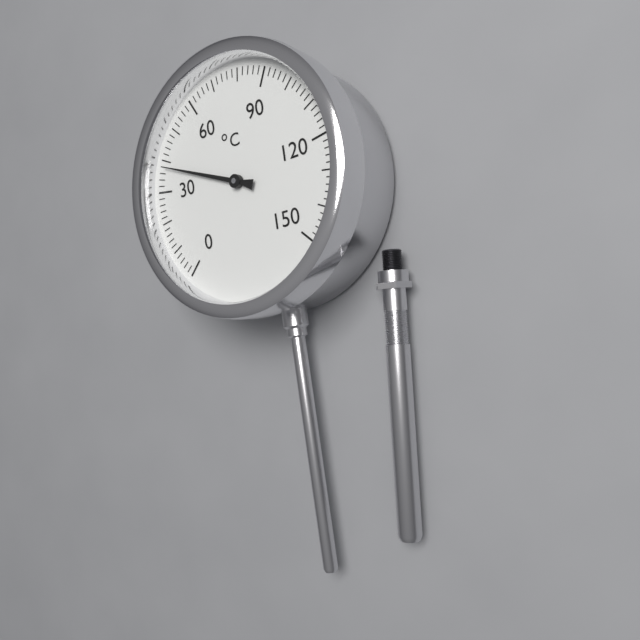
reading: 38 °C
